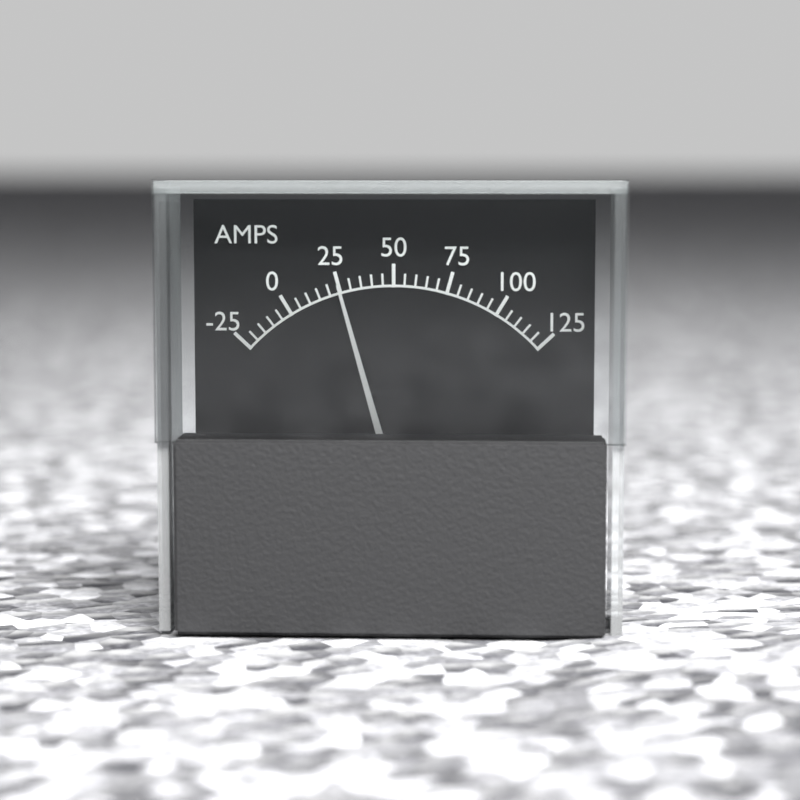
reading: 25 A
